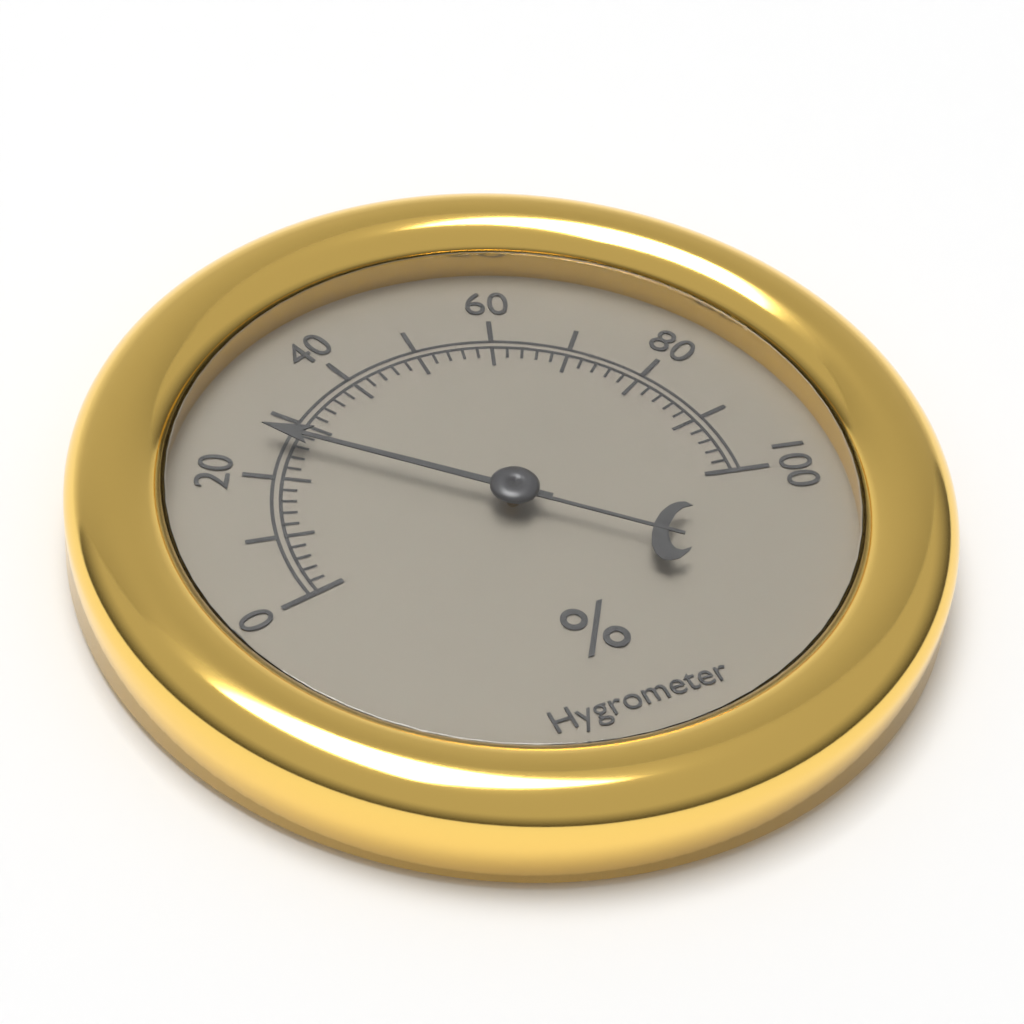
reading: 26 %
